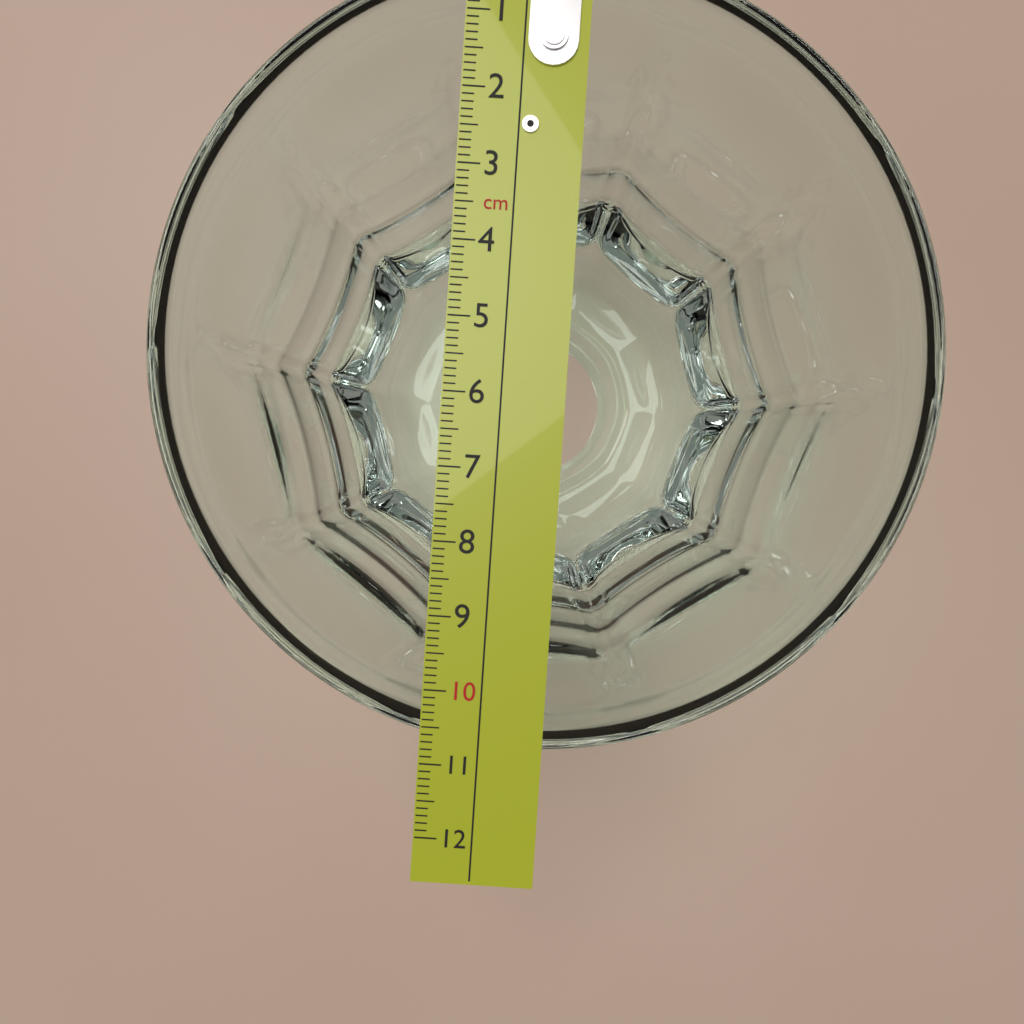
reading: 10.8 cm
